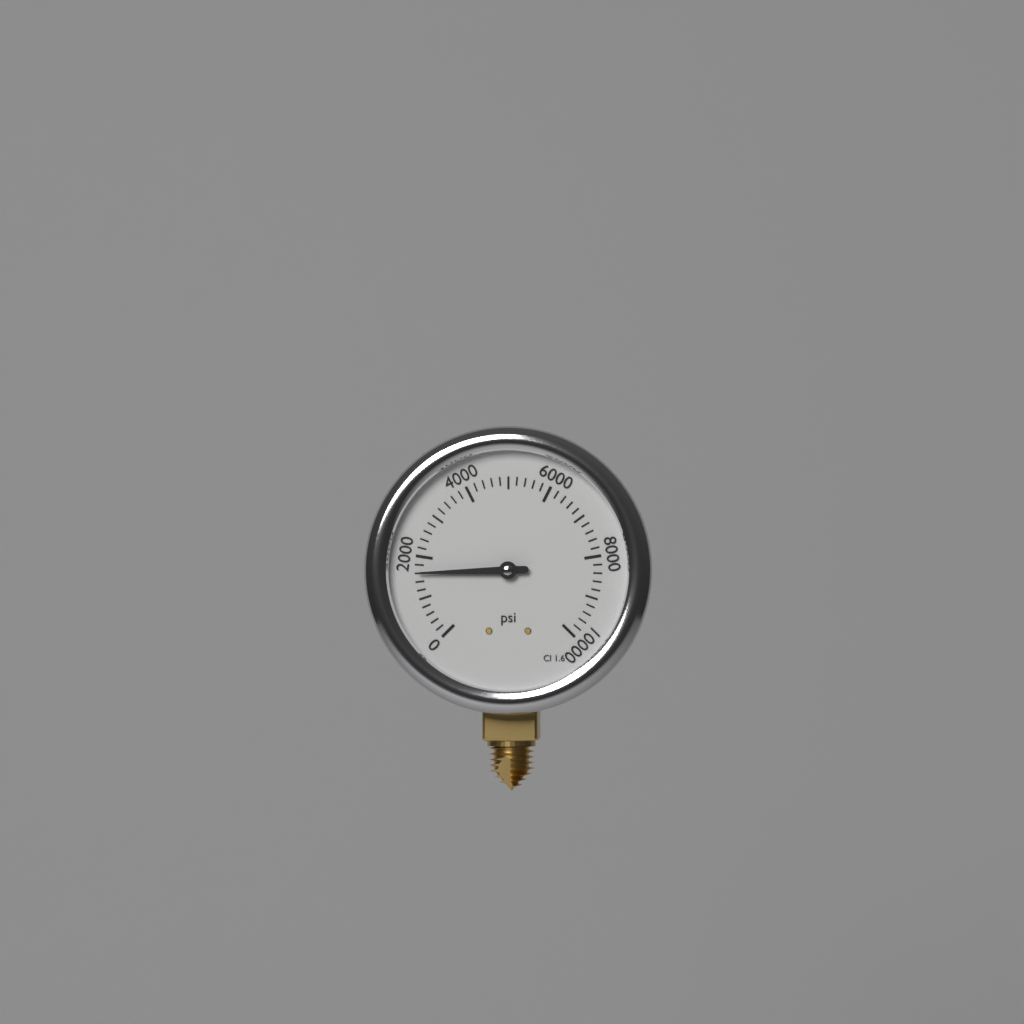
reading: 1600 psi
